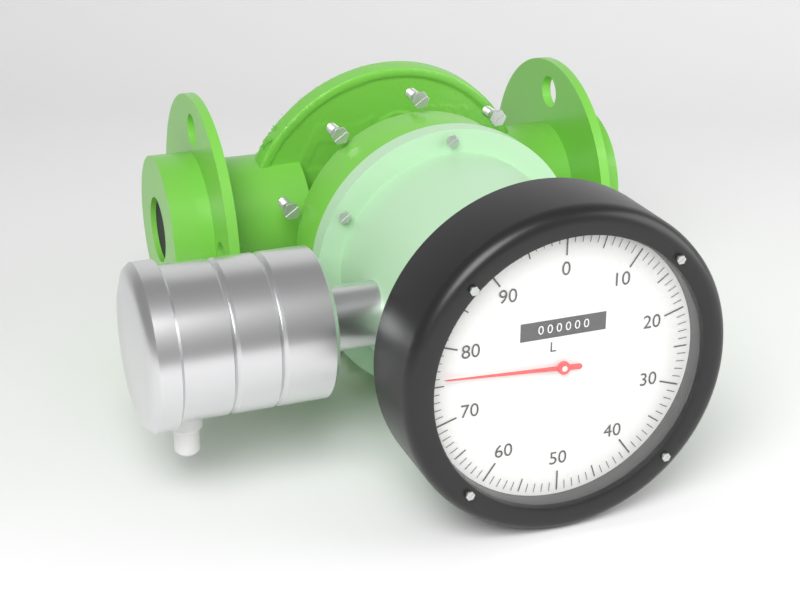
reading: 76 L
